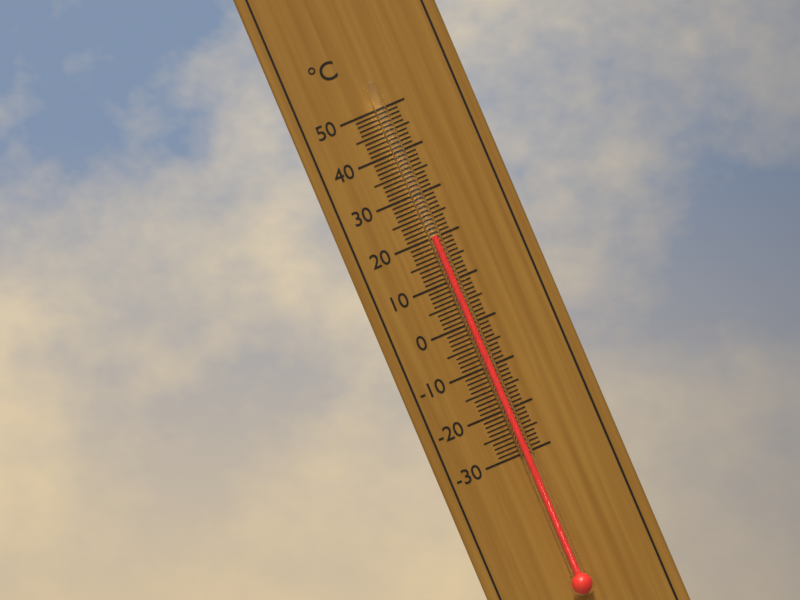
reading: 20 °C
